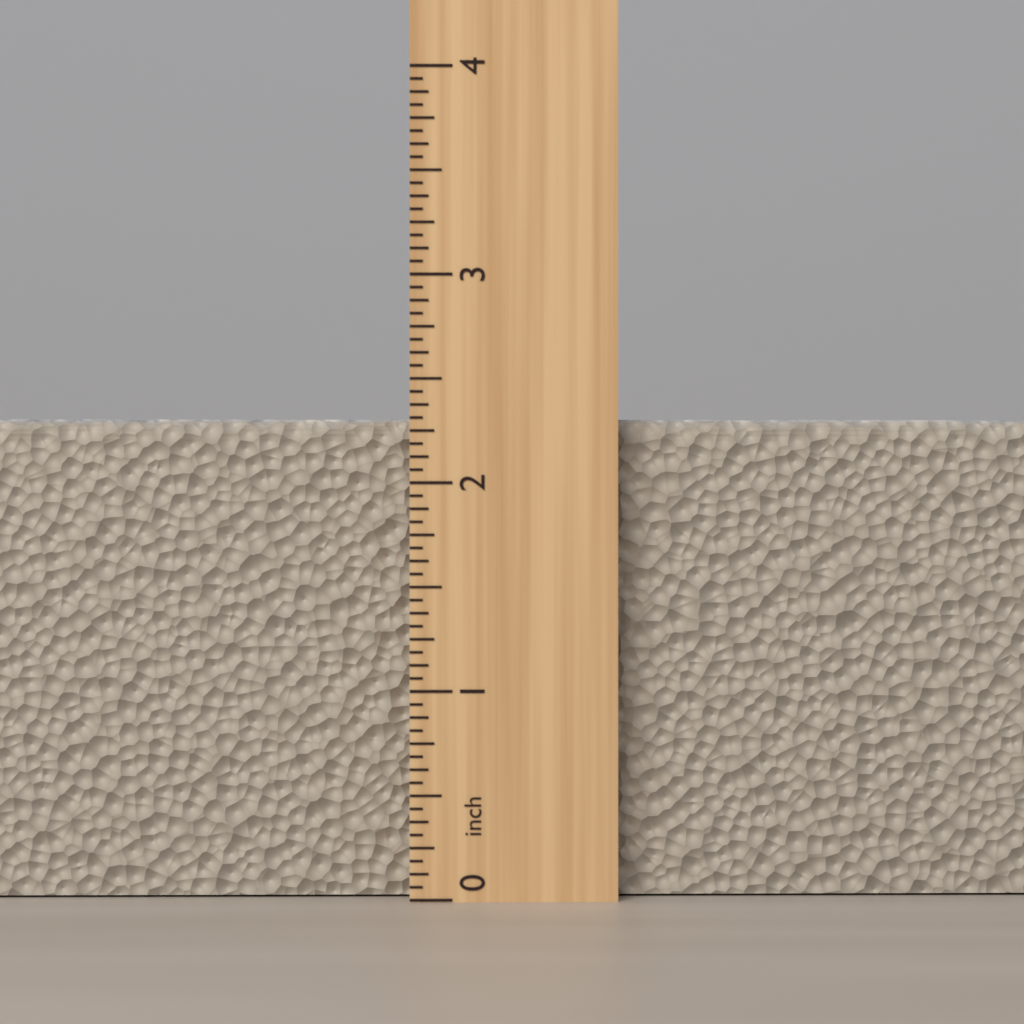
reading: 2.3125 inch
